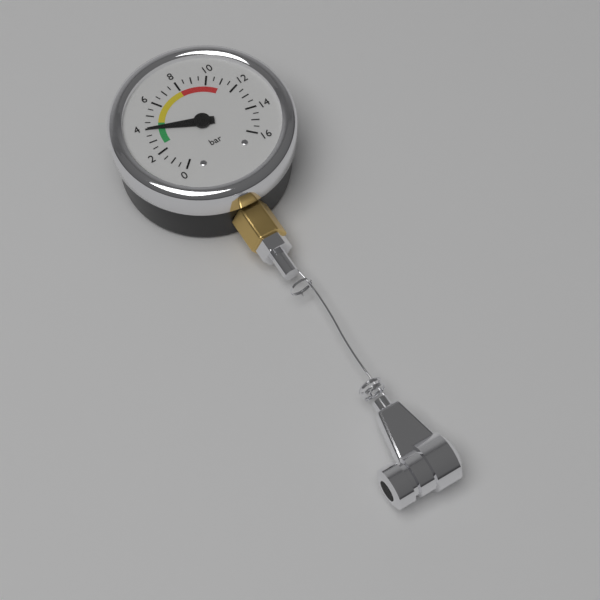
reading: 4.0 bar
